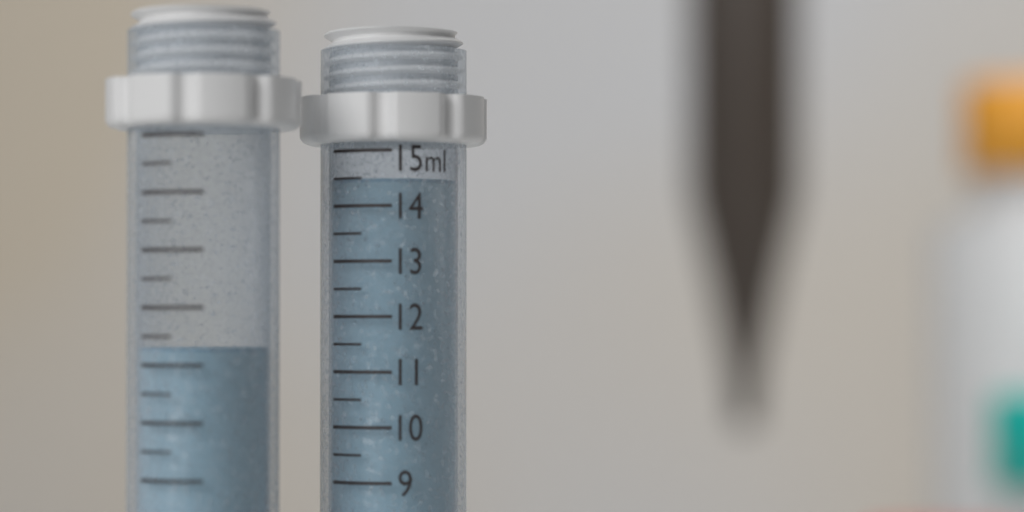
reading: 14.5 ml
